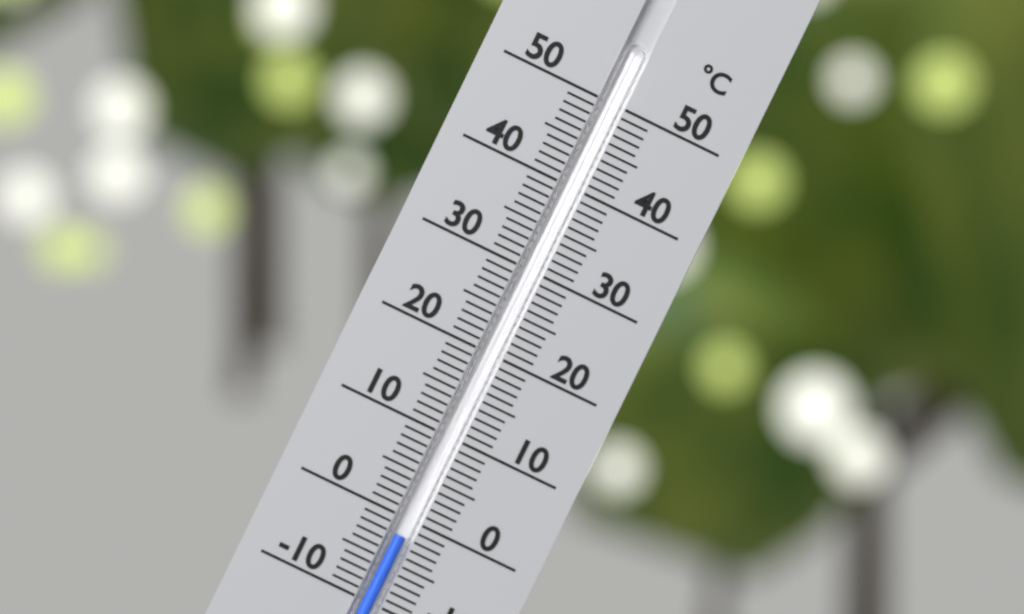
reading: -2 °C
